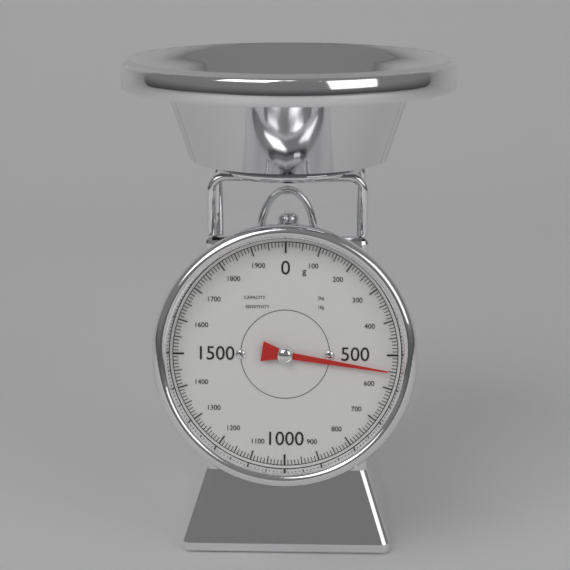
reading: 550 g
